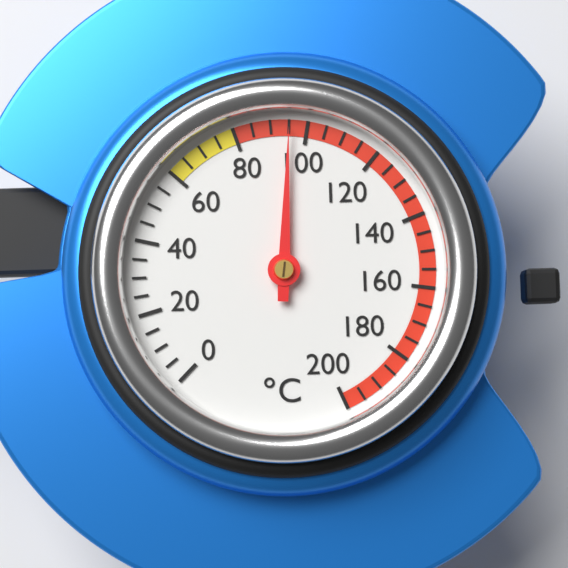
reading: 95 °C
